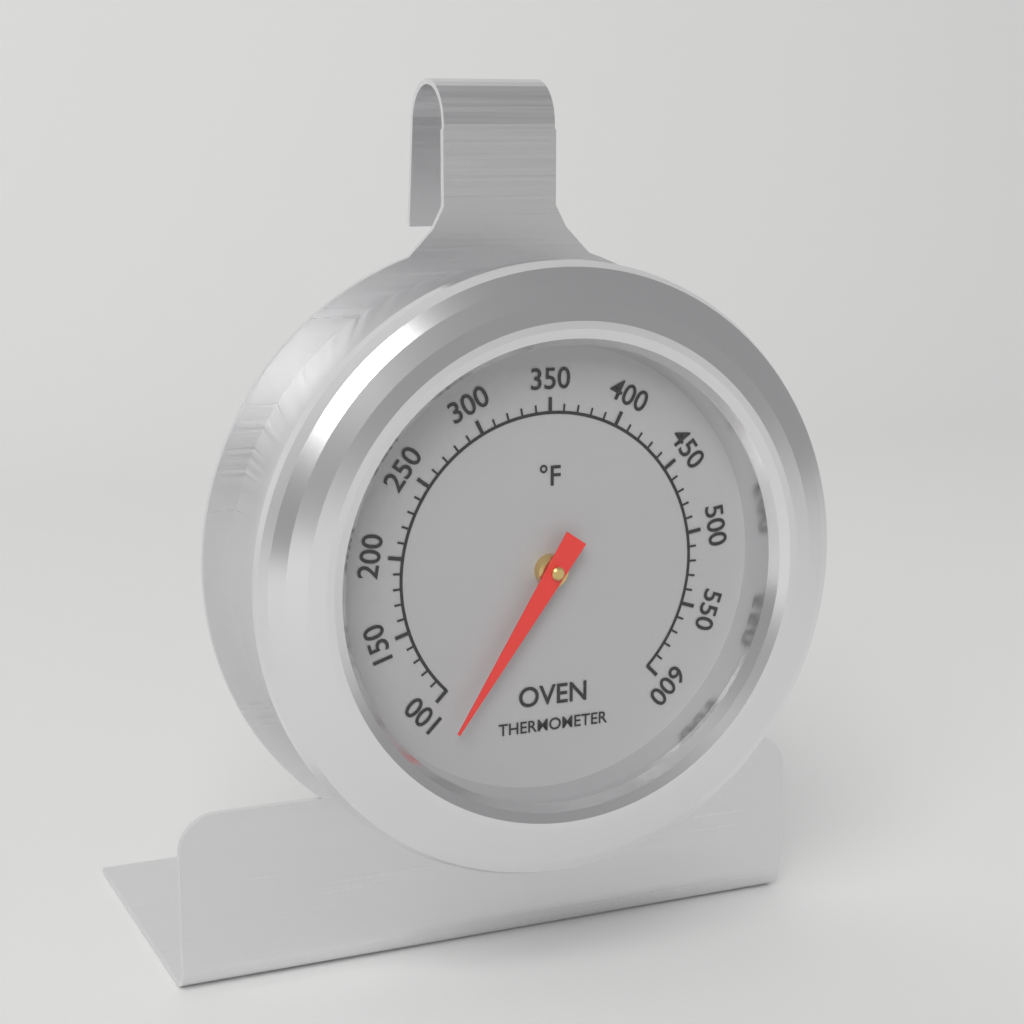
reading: 80 °F
